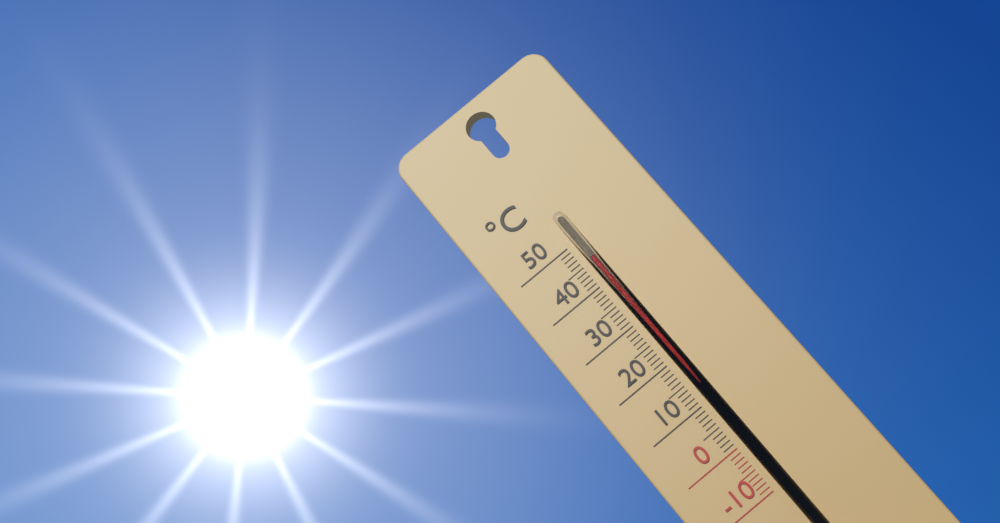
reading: 45 °C
